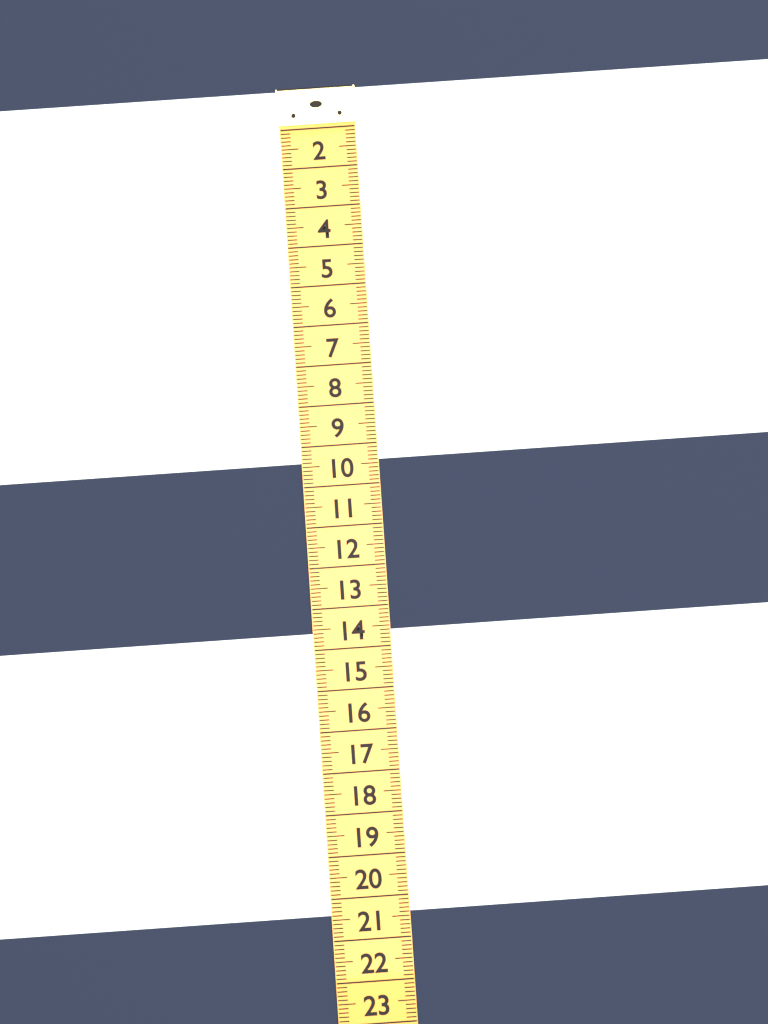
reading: 9.4 (no unit)
